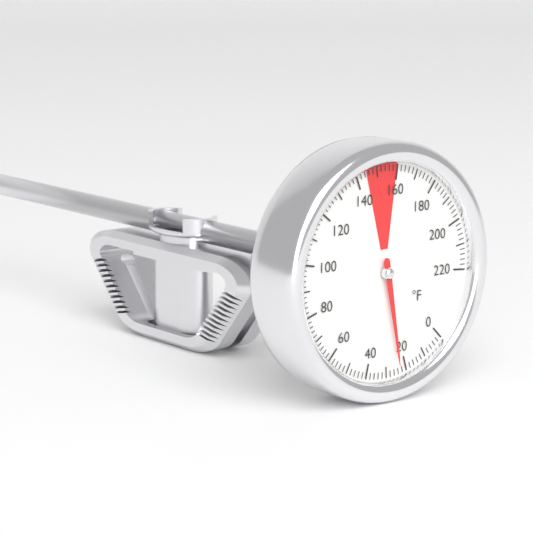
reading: 24 °F
